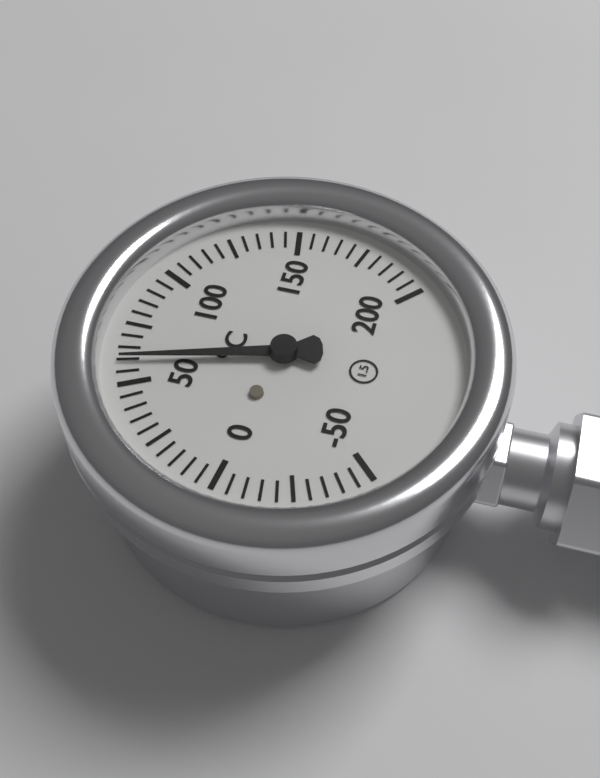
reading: 60 °C
